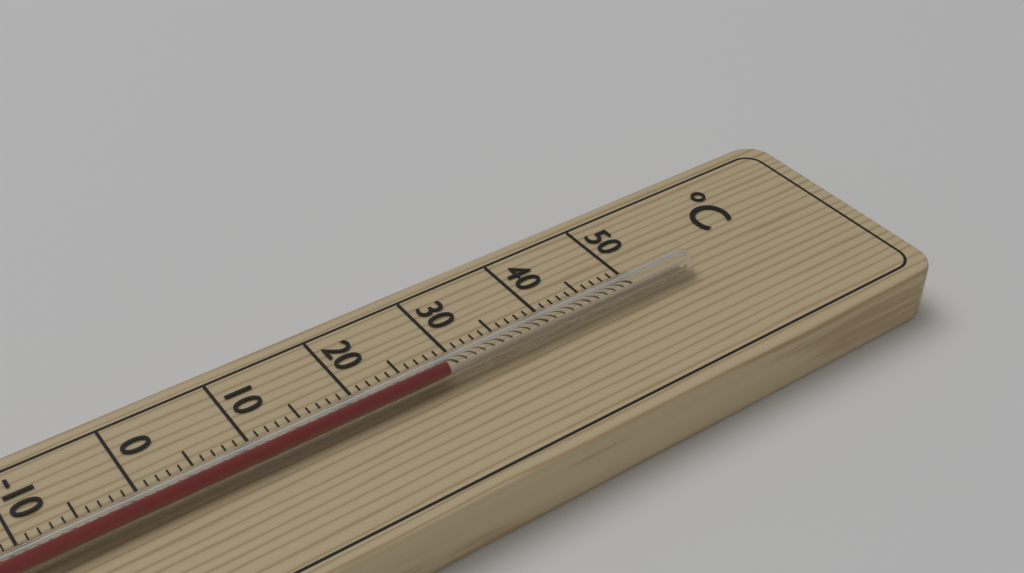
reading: 28 °C
